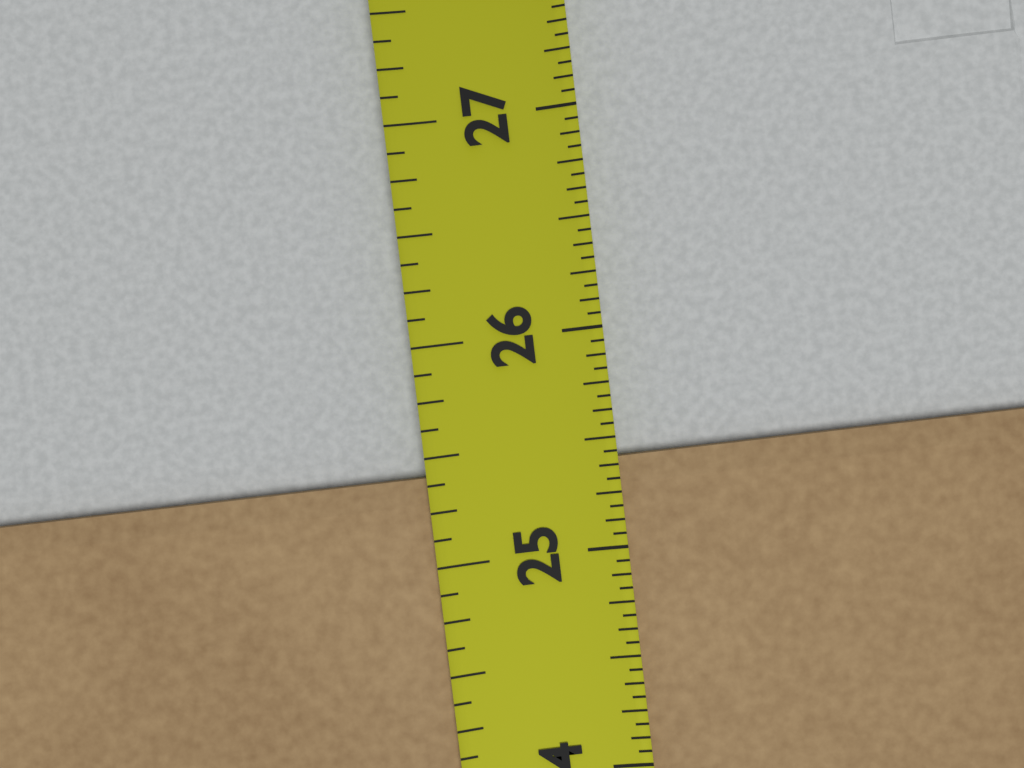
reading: 25.4375 in
